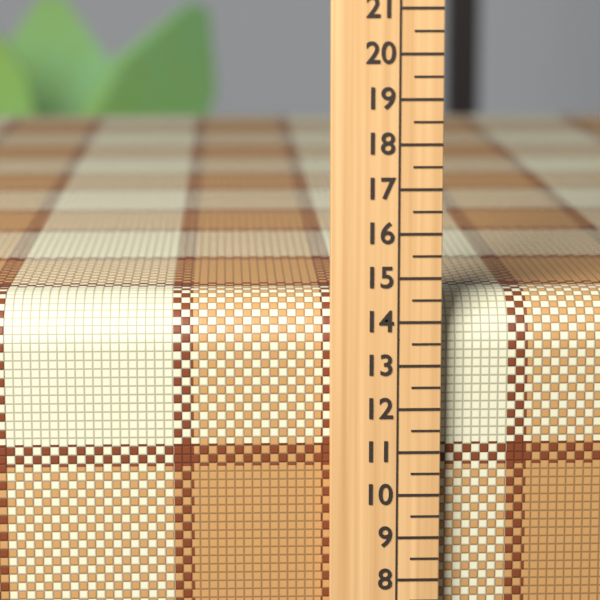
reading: 14.5 (no unit)
